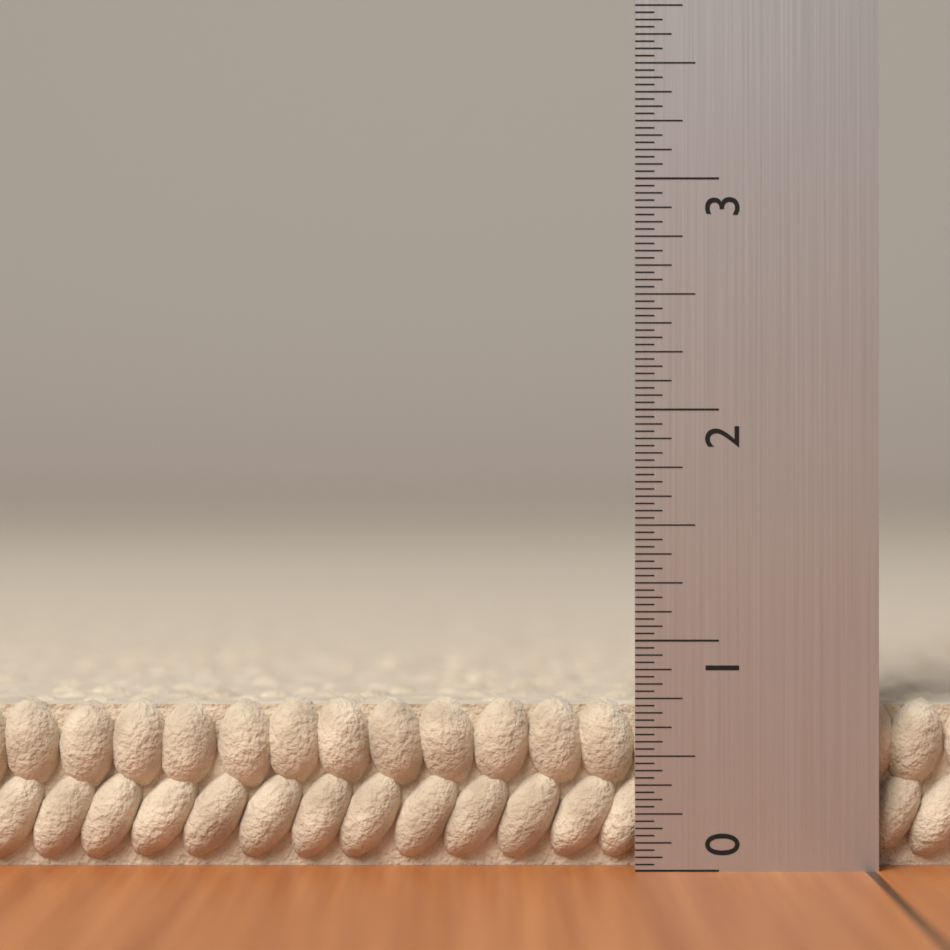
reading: 0.75000 (no unit)
